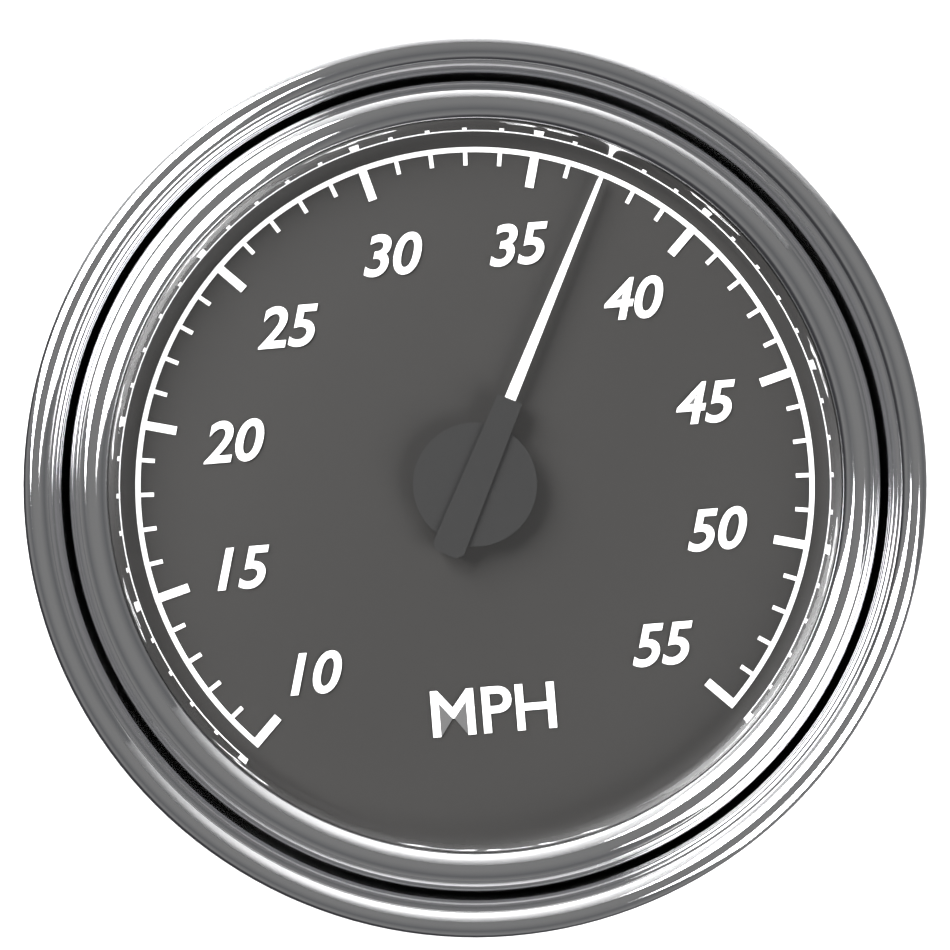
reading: 37 MPH
